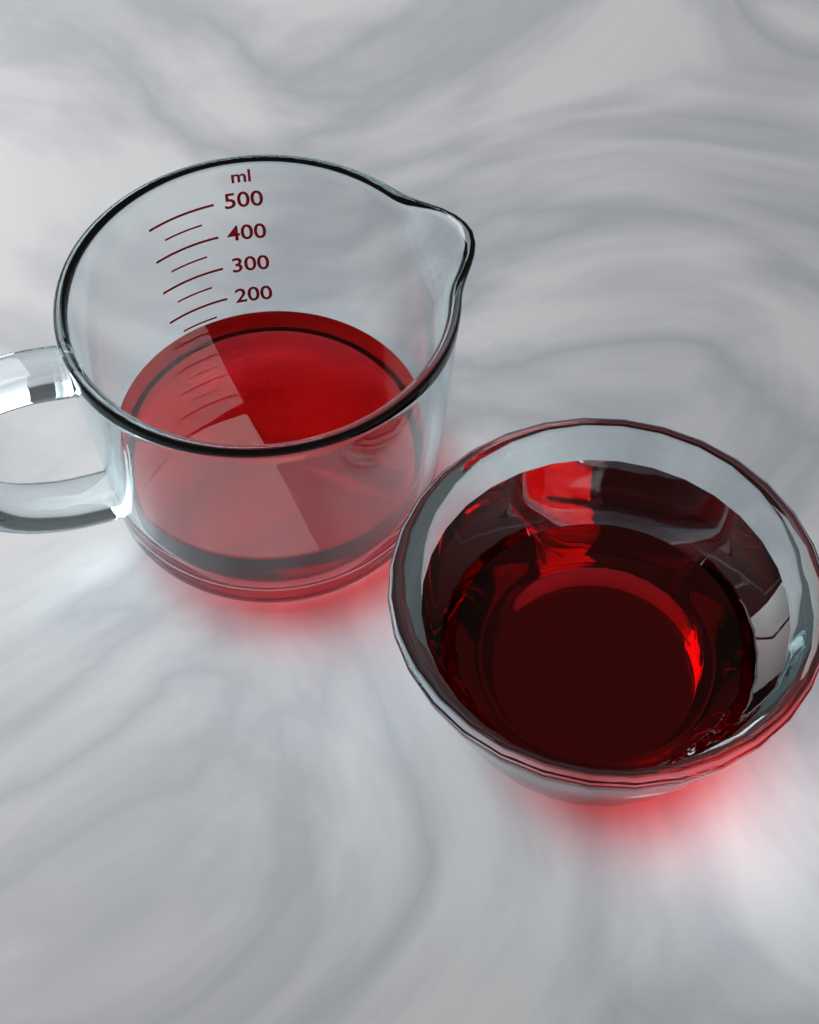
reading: 150 ml
